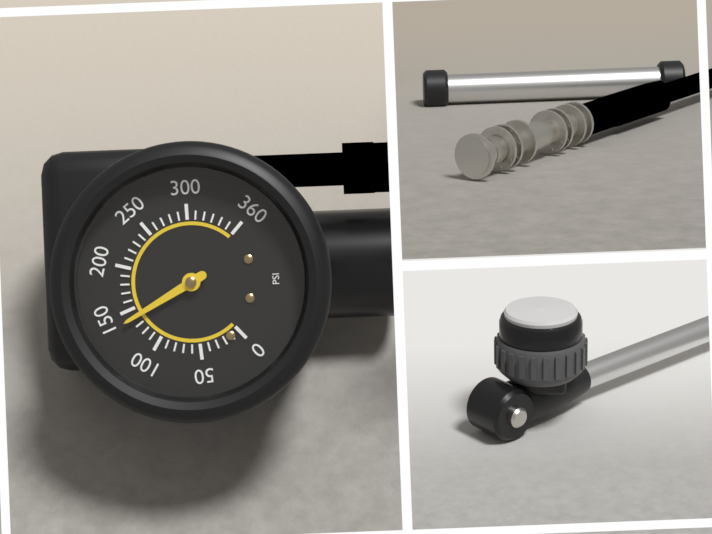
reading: 140 psi
